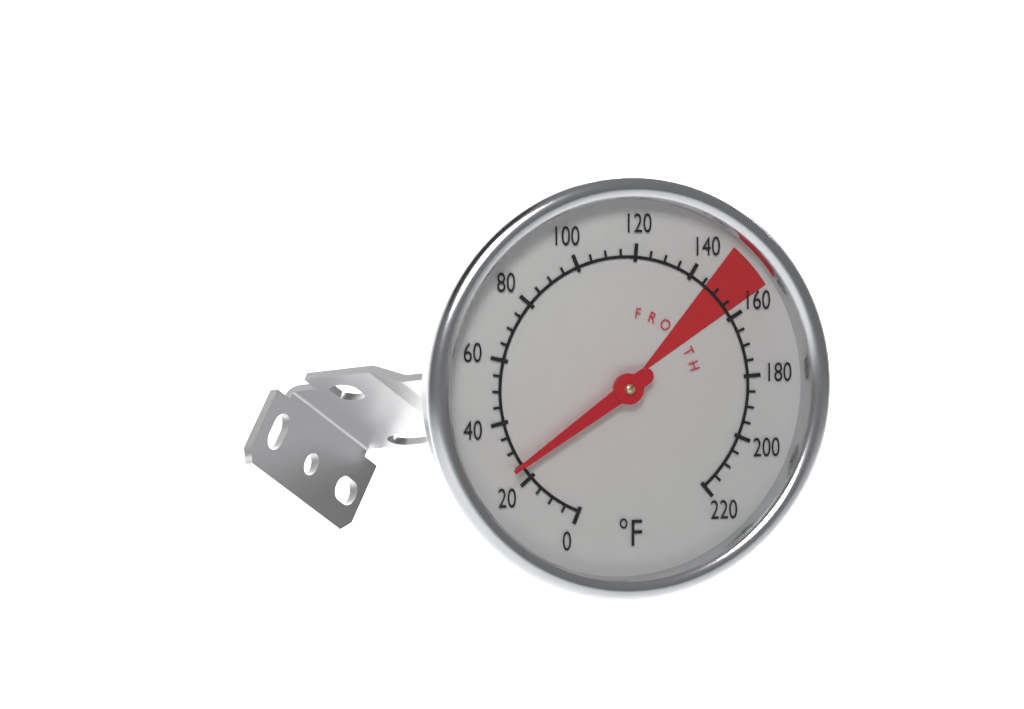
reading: 25 °F
